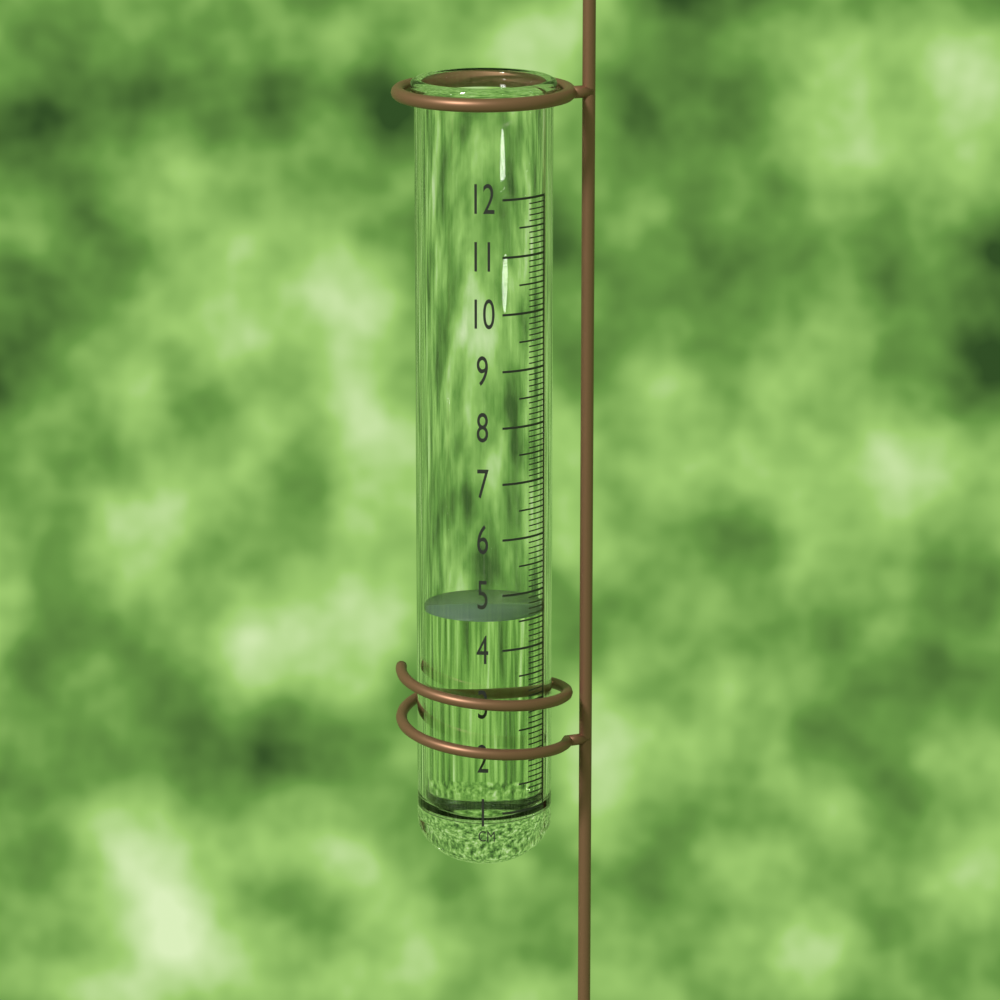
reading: 4.6 cm
